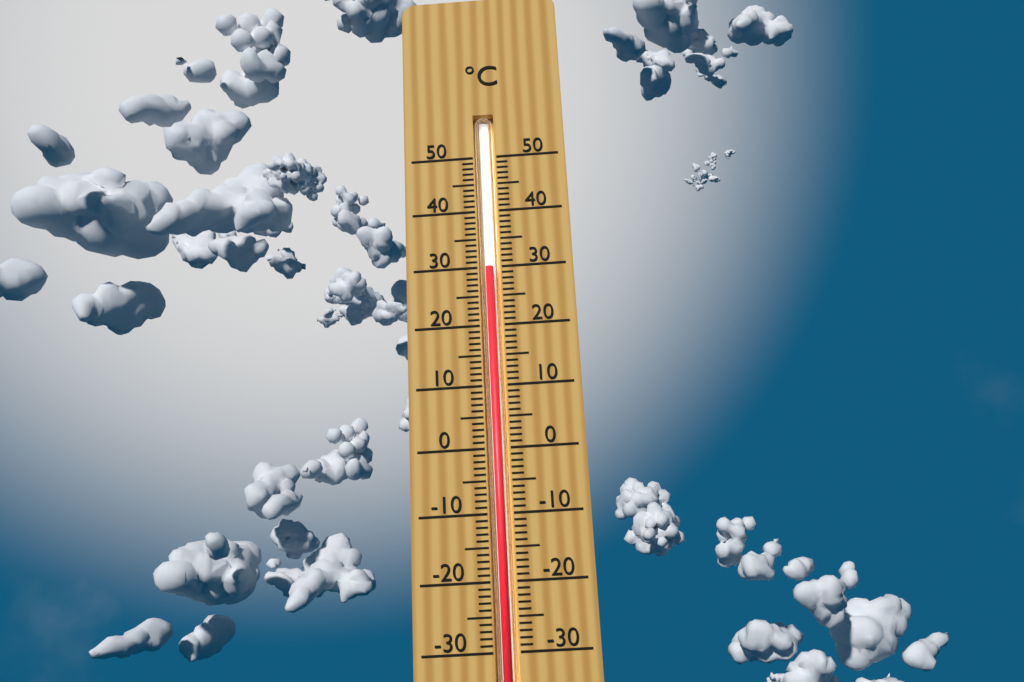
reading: 30 °C
